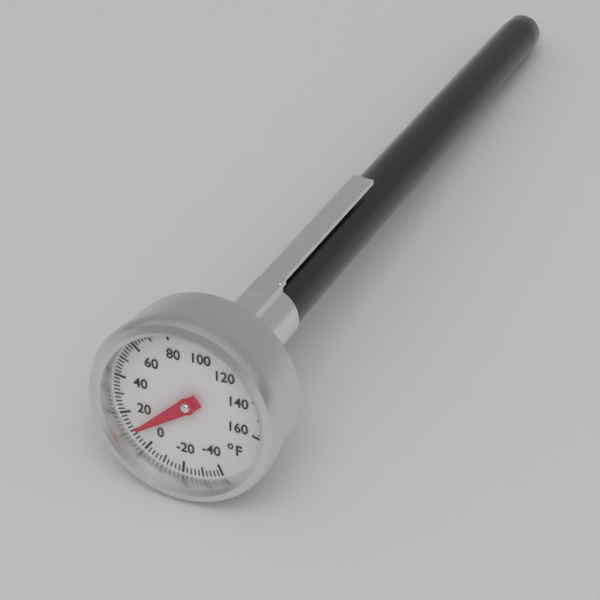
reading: 10 °F
